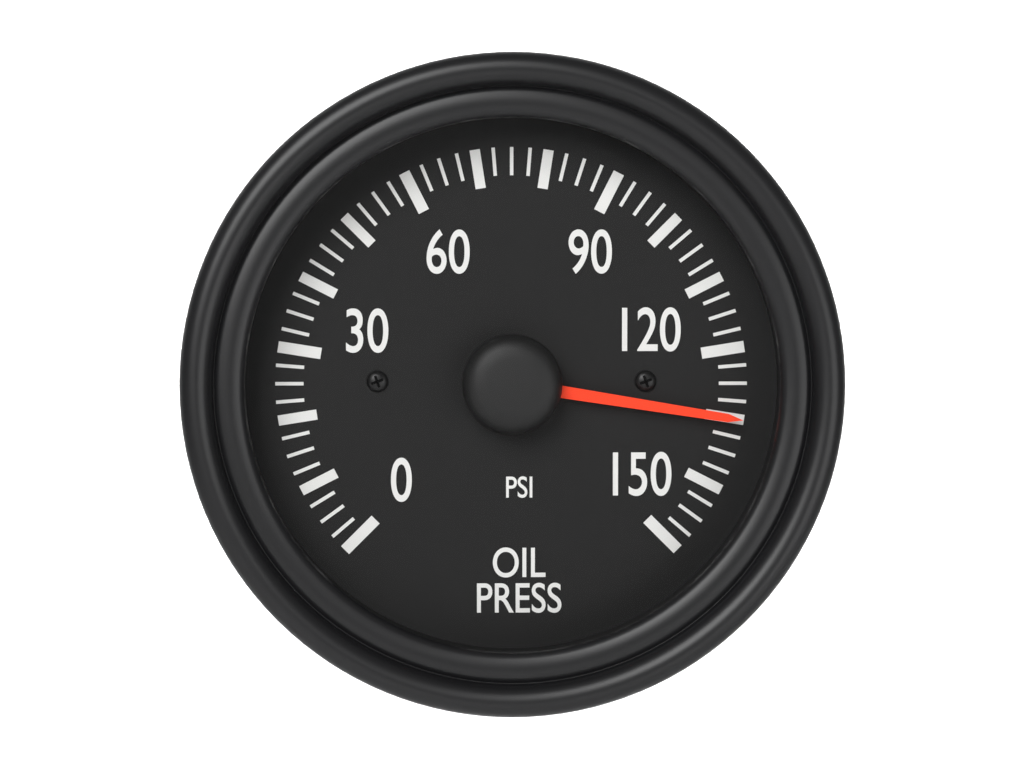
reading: 130.0 psi
